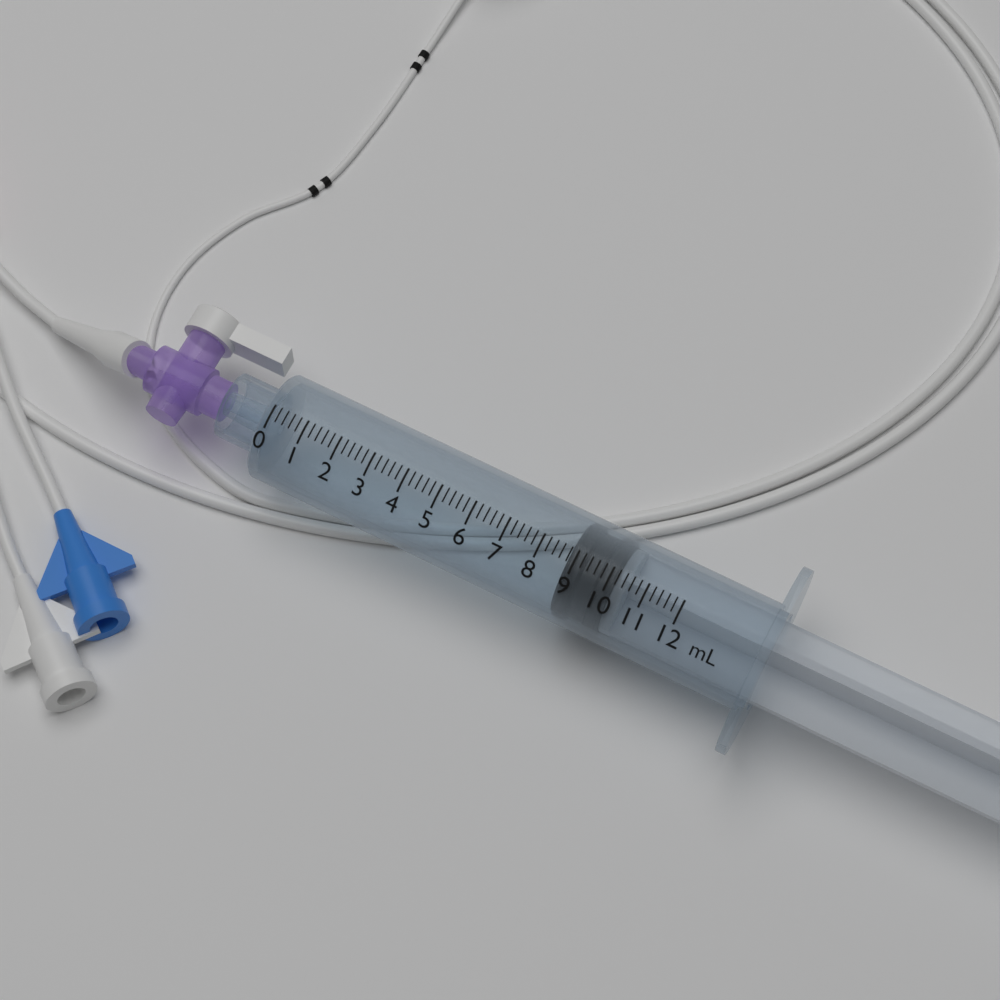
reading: 8.8 mL
